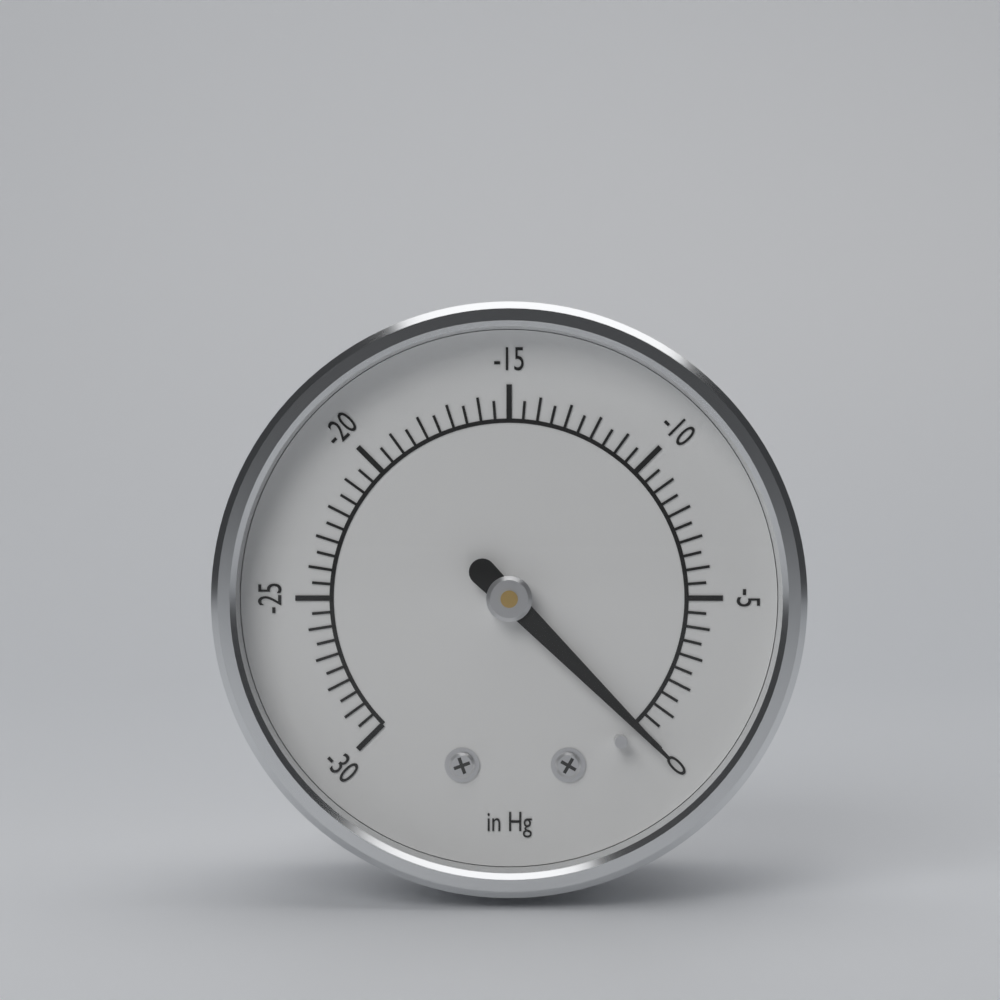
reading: 0.0 inHg
